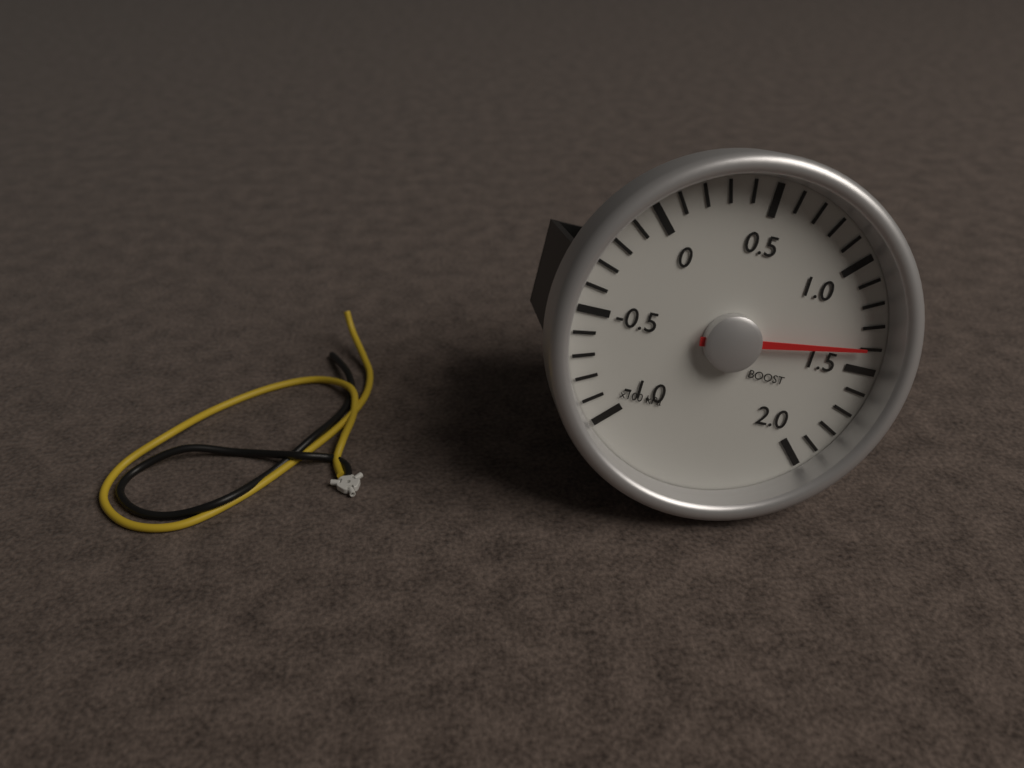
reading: 140 kPa
